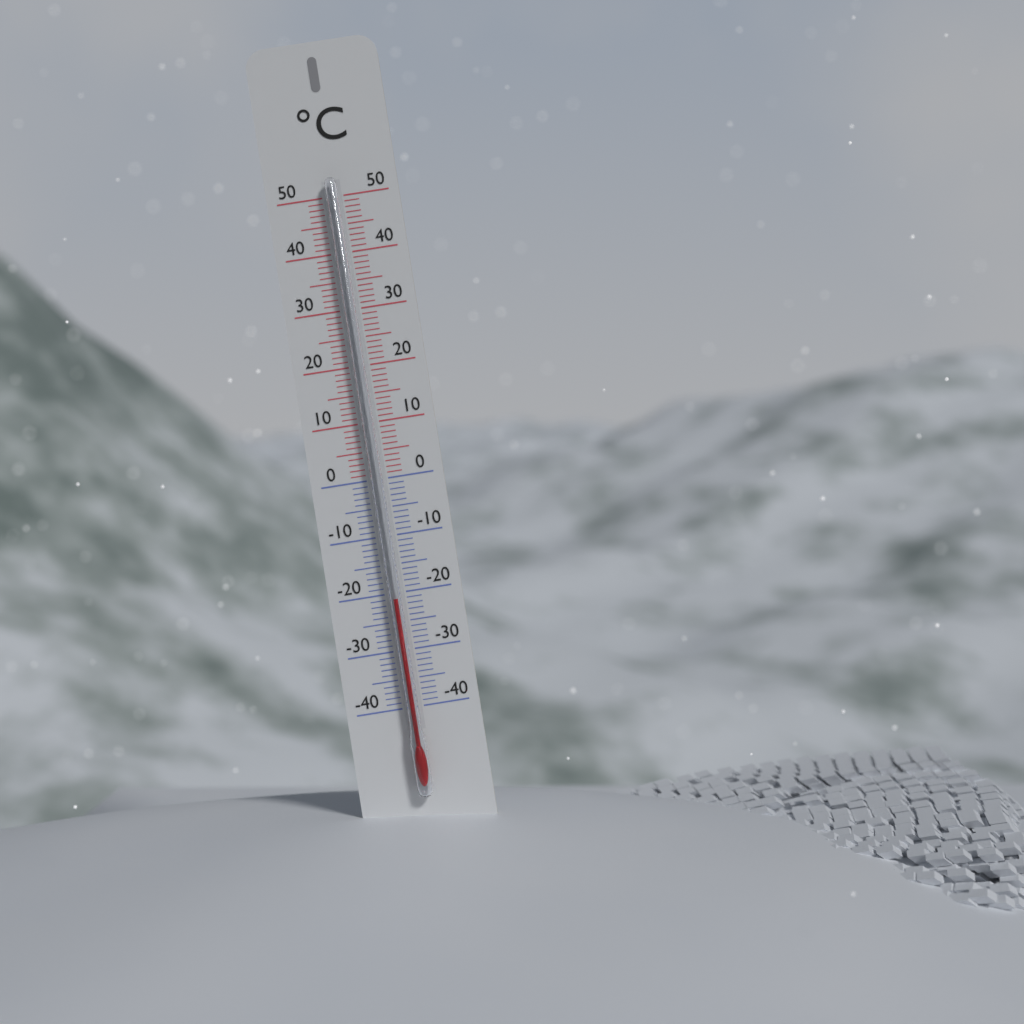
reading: -21 °C
